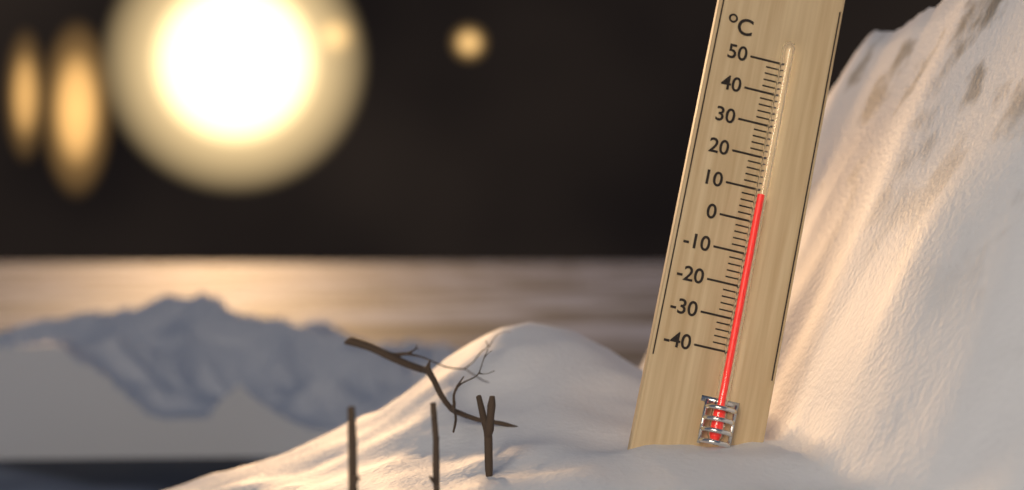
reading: 8 °C
